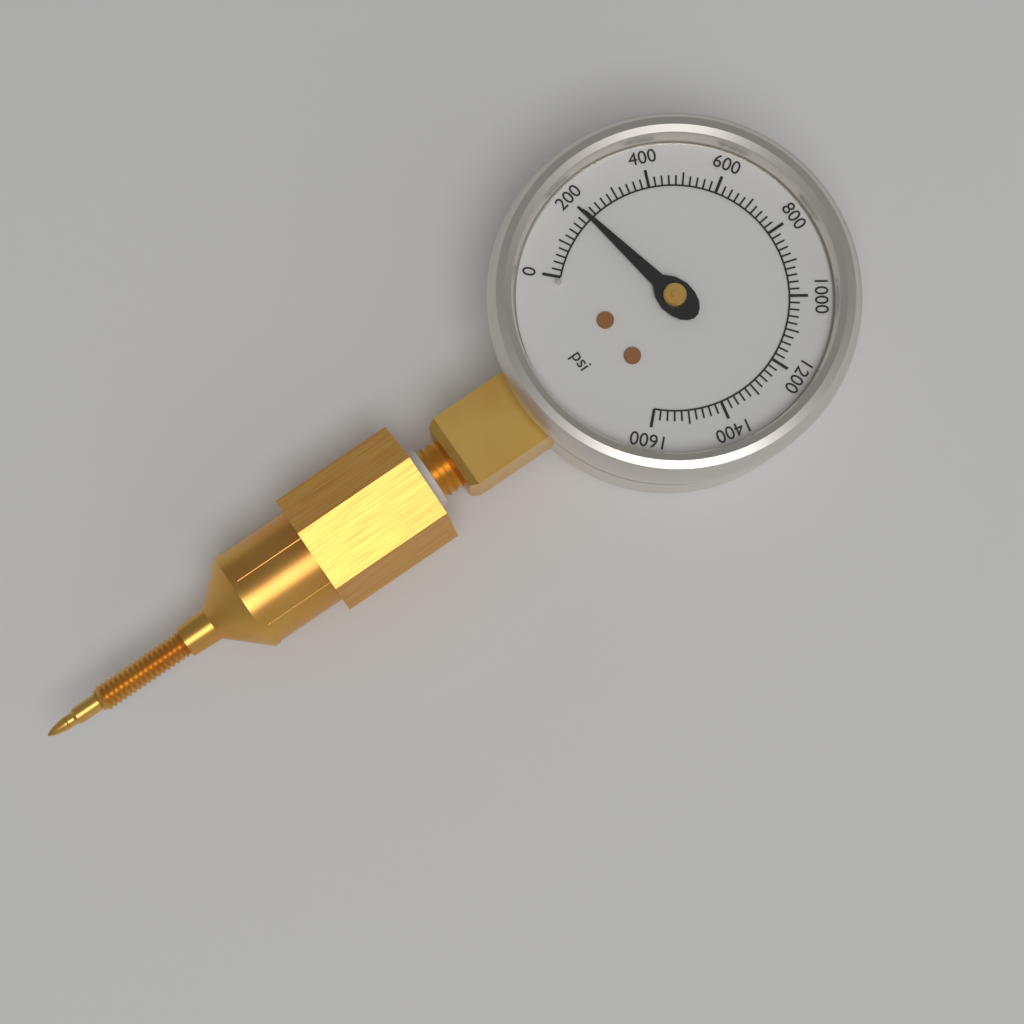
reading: 200 psi
